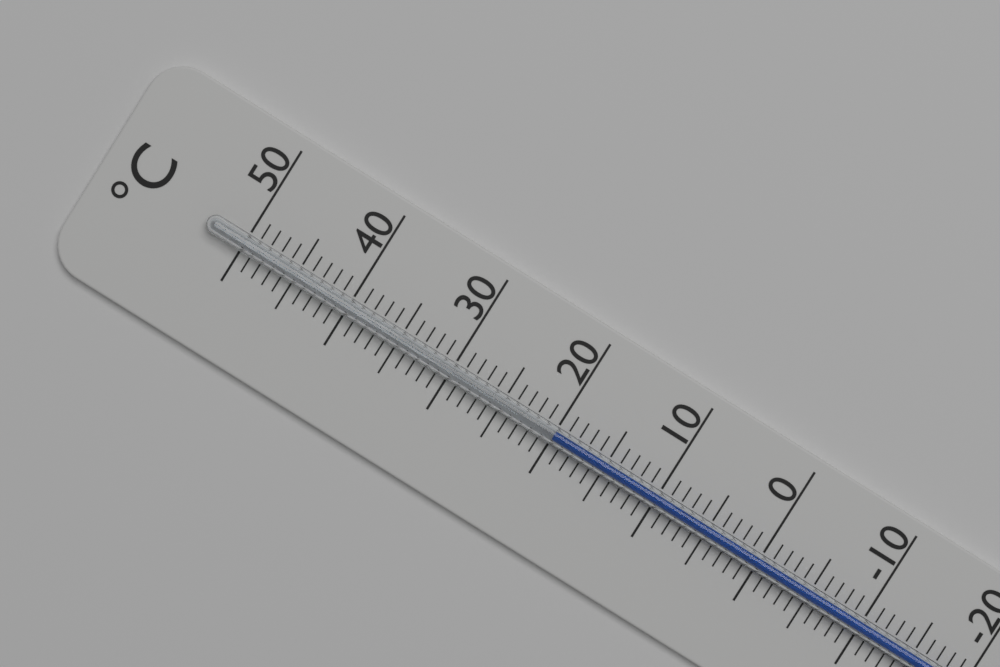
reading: 20 °C
